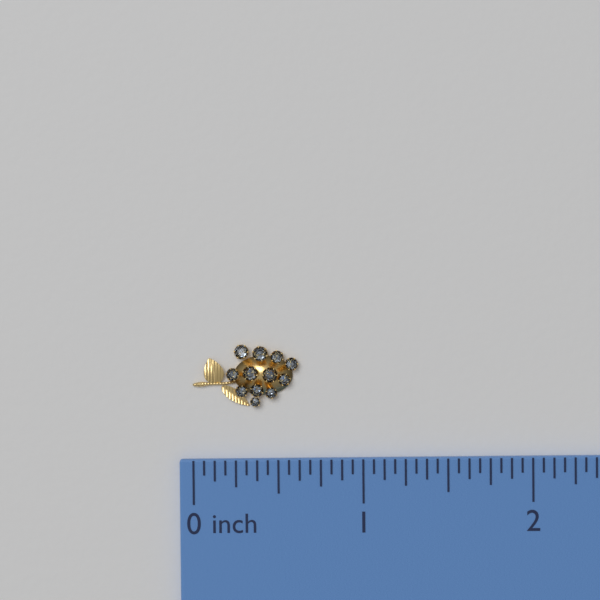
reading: 0.6250 inch
